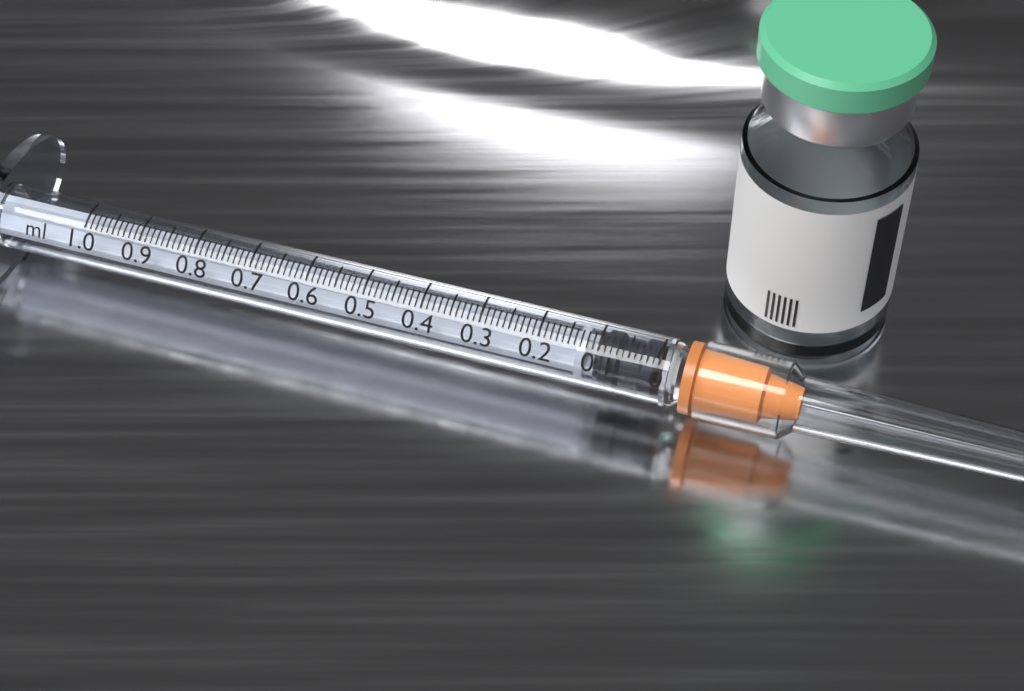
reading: 0.00 ml
